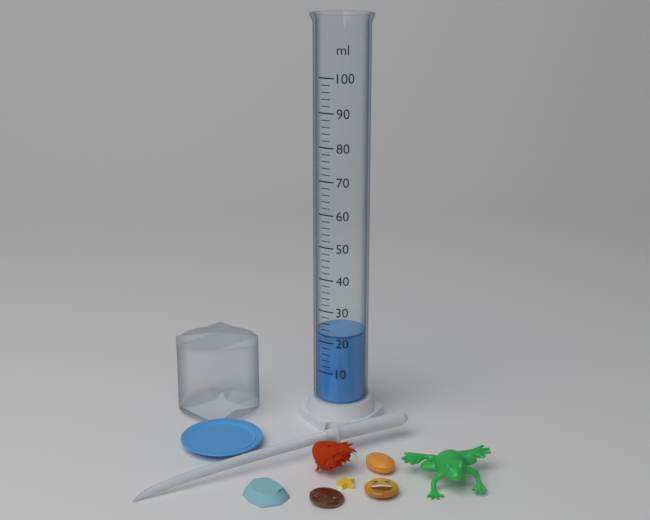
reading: 22 ml
